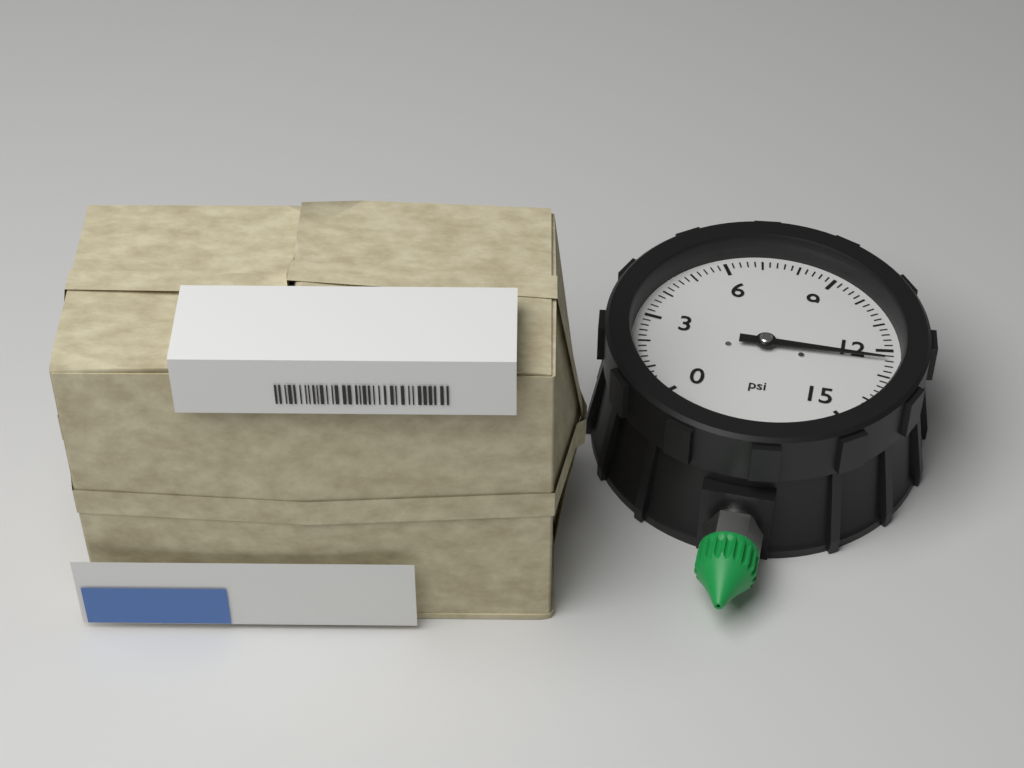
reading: 12.4 psi
